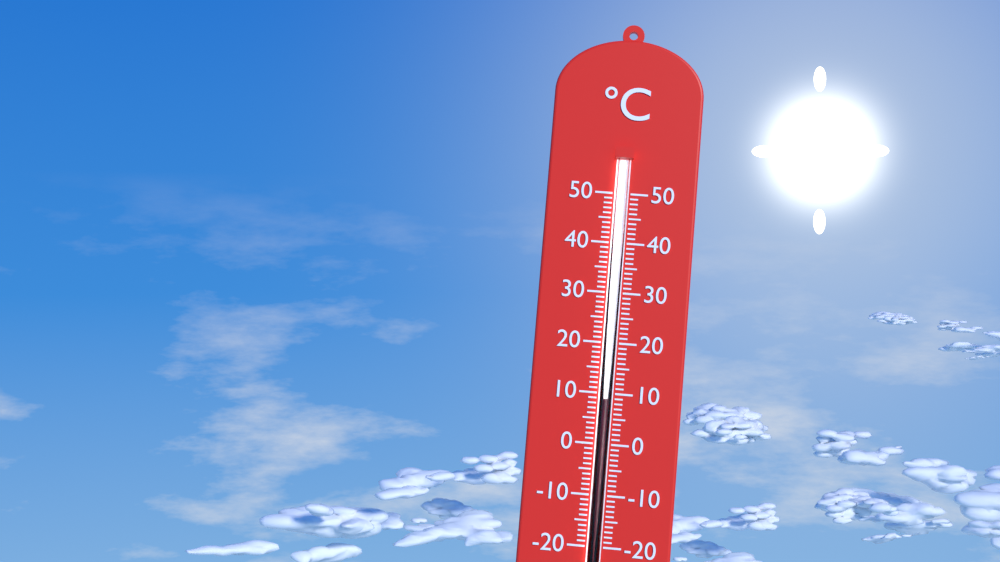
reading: 9 °C
